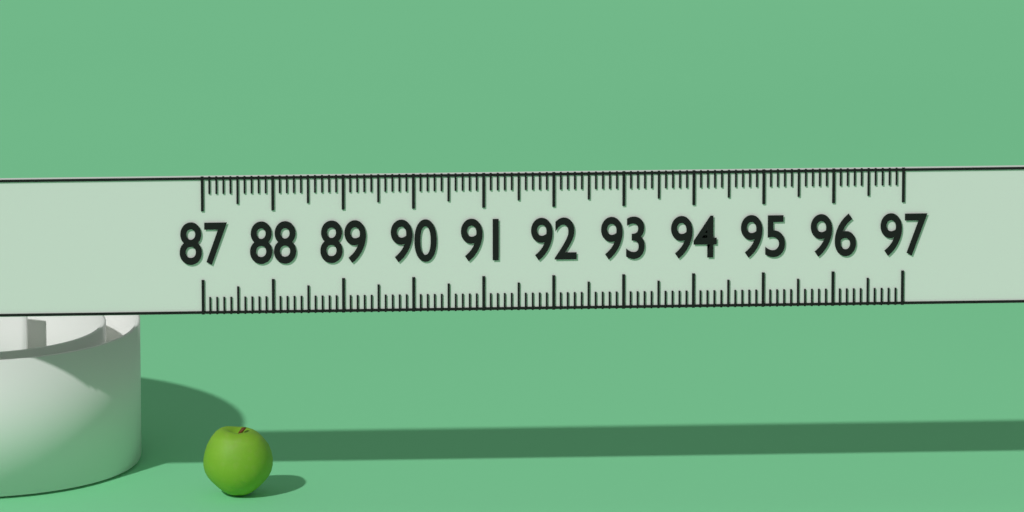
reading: 88.0 (no unit)
